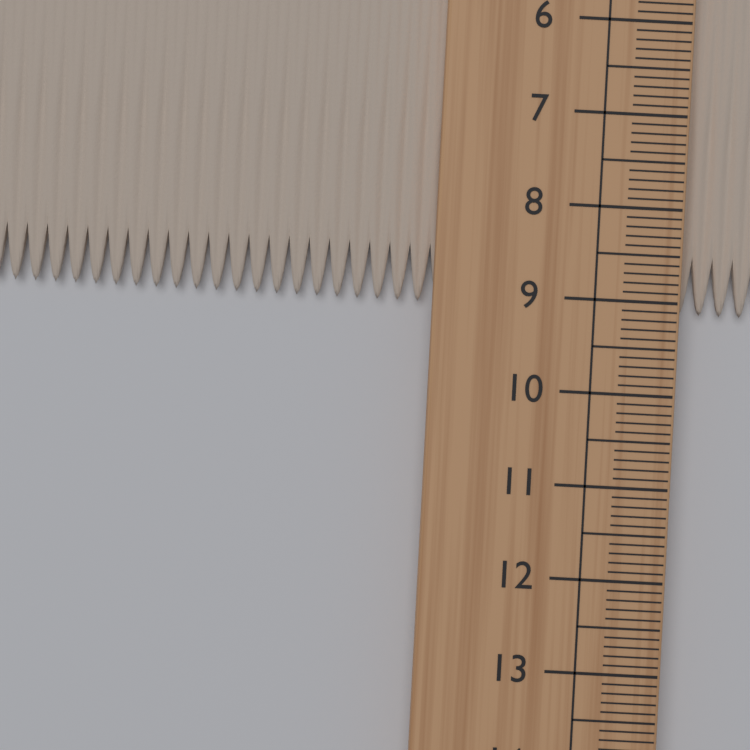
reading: 9.1 cm
